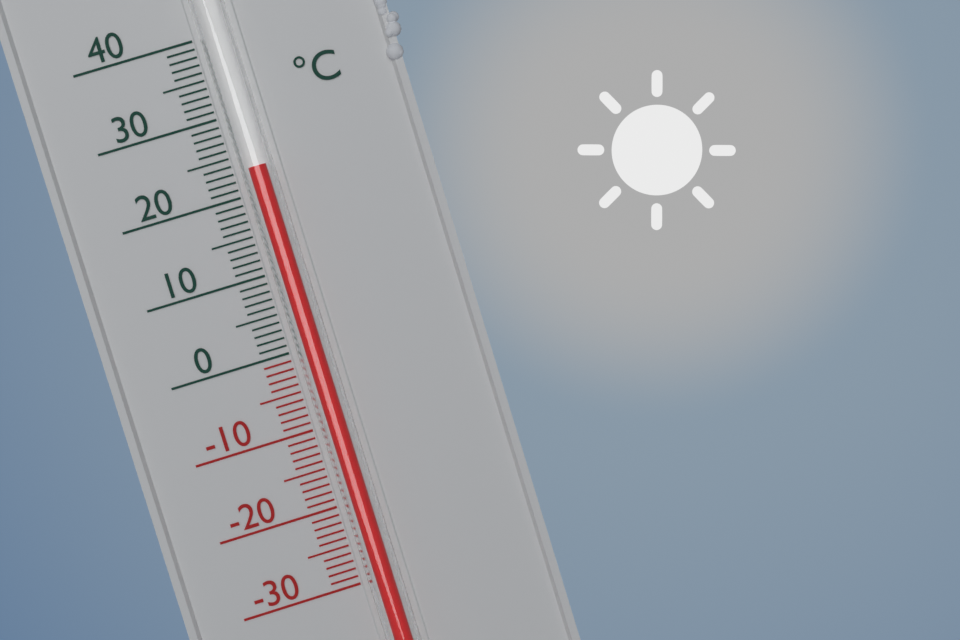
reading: 23 °C
